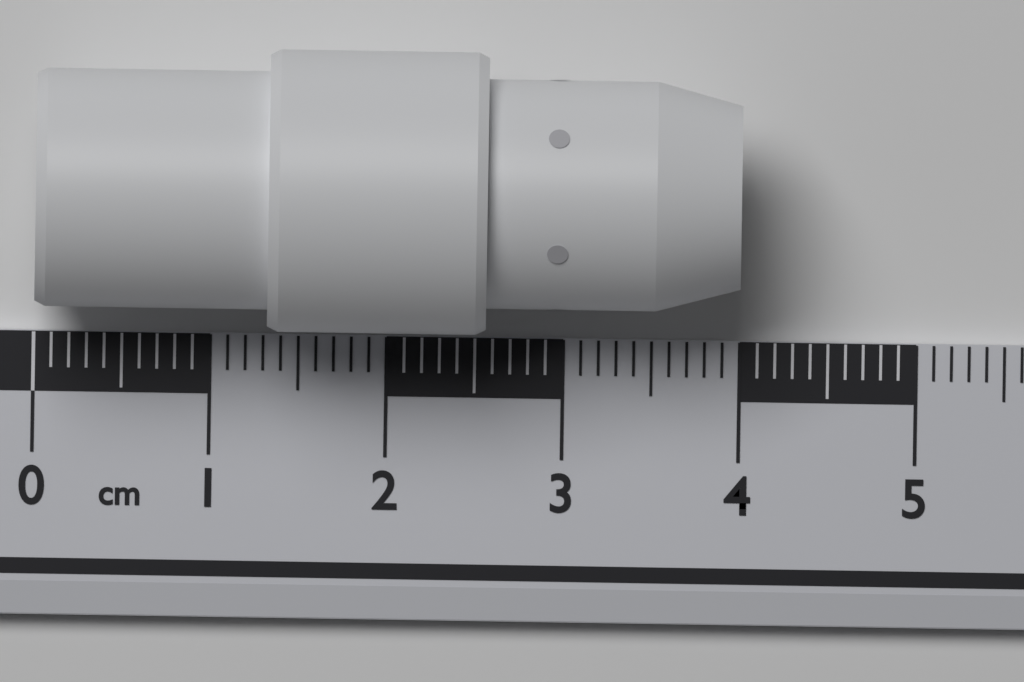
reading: 4.0 cm
